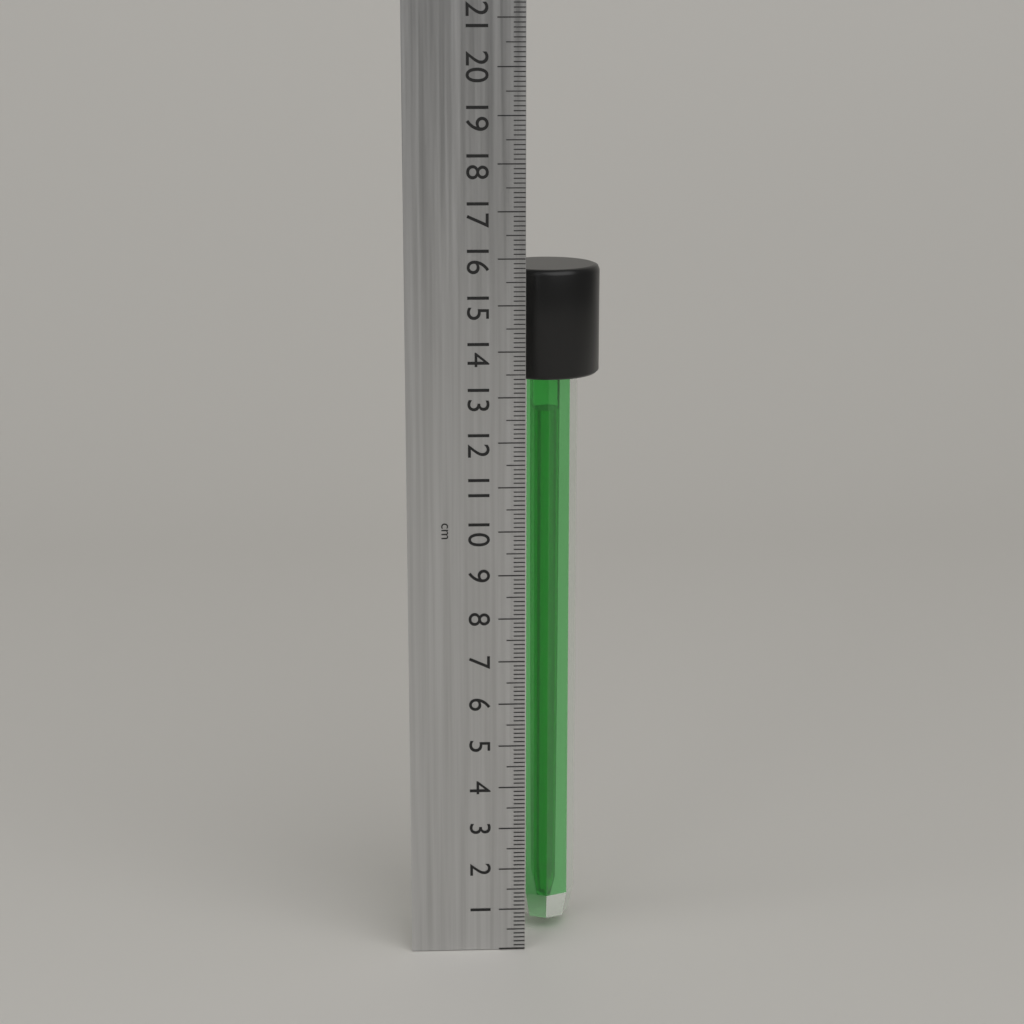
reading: 15.7 cm
